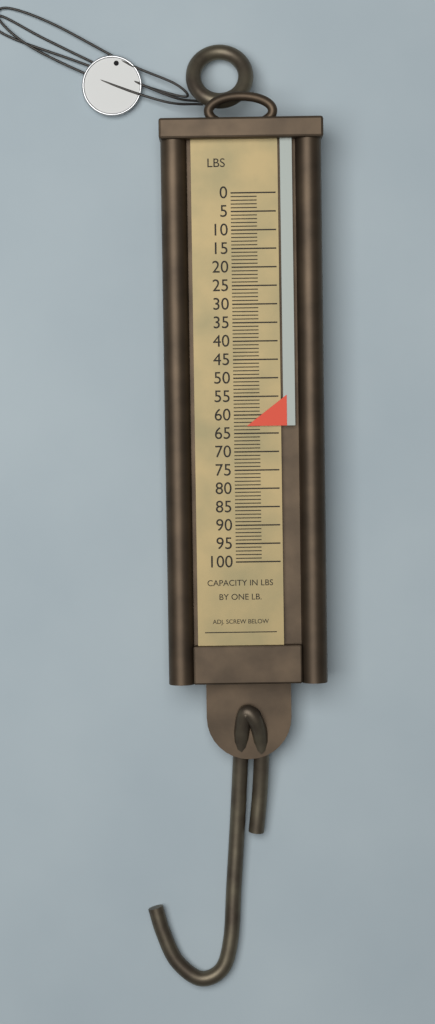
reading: 63 lb
